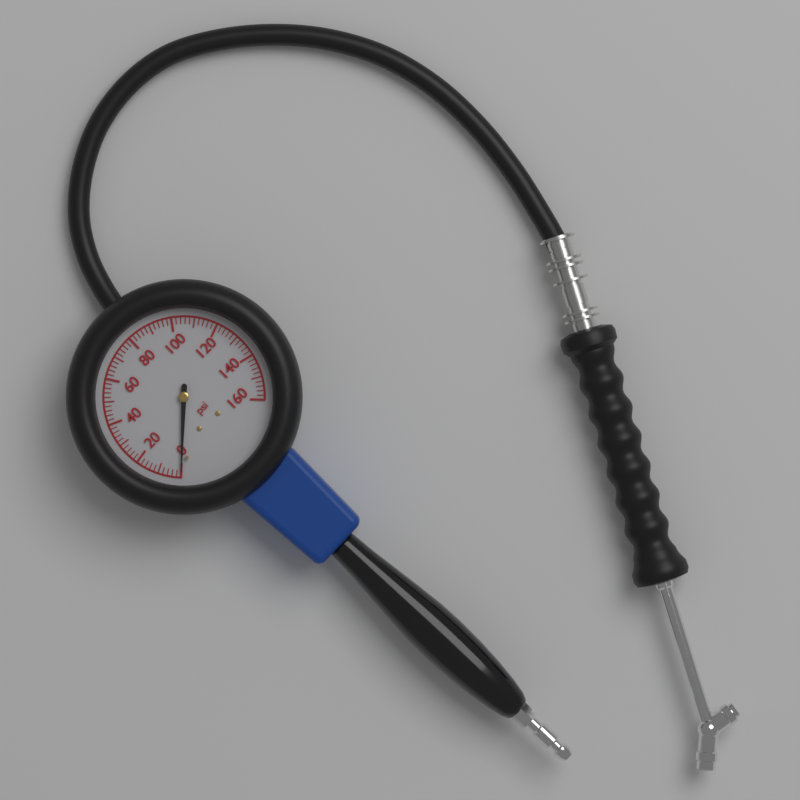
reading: 0 psi
